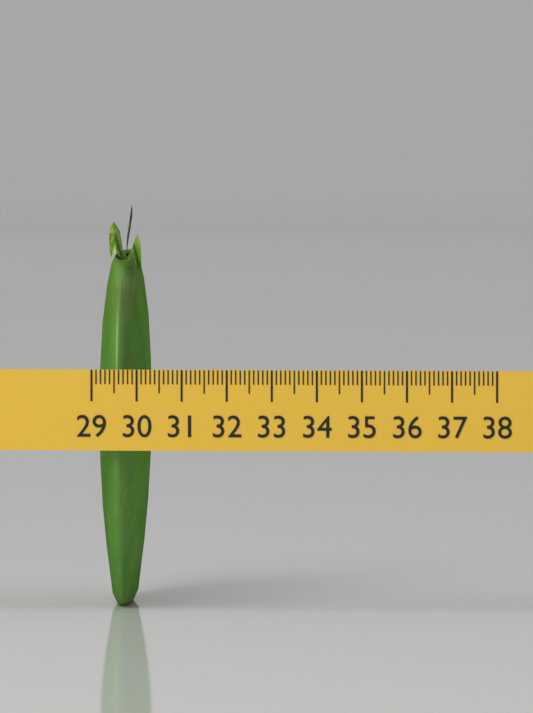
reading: 30.1 (no unit)
